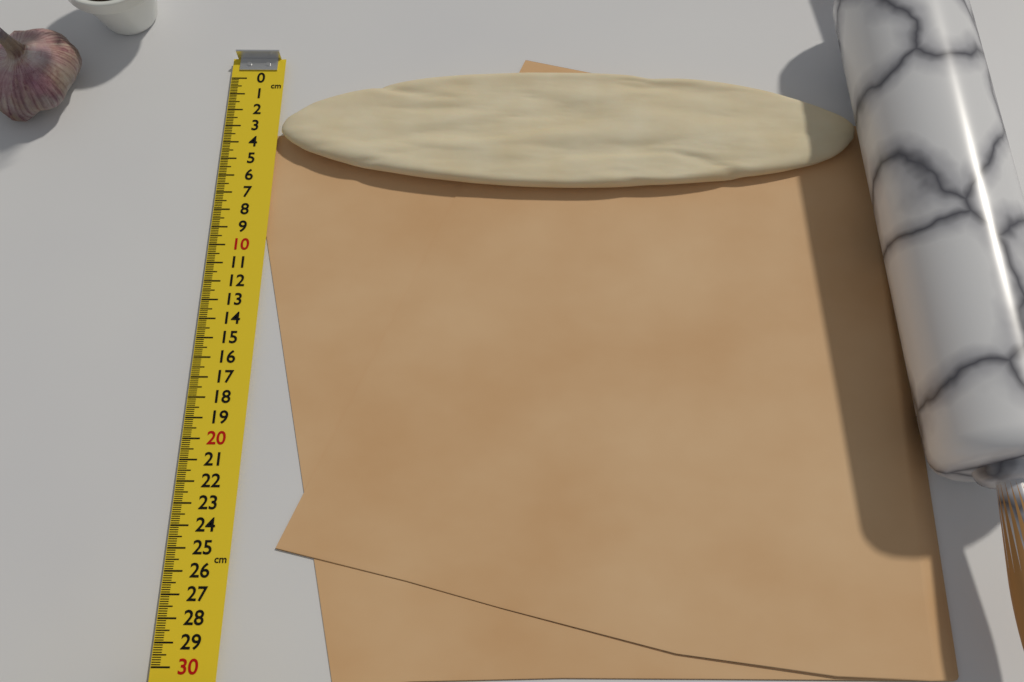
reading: 6.8 cm
